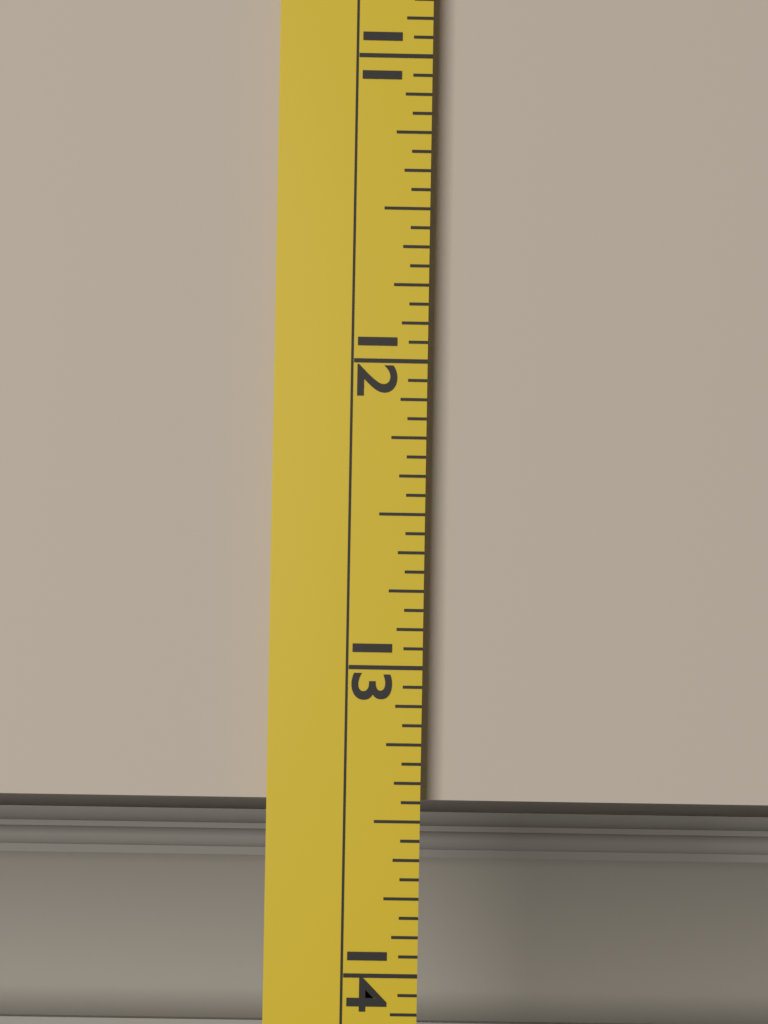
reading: 13.4375 (no unit)
